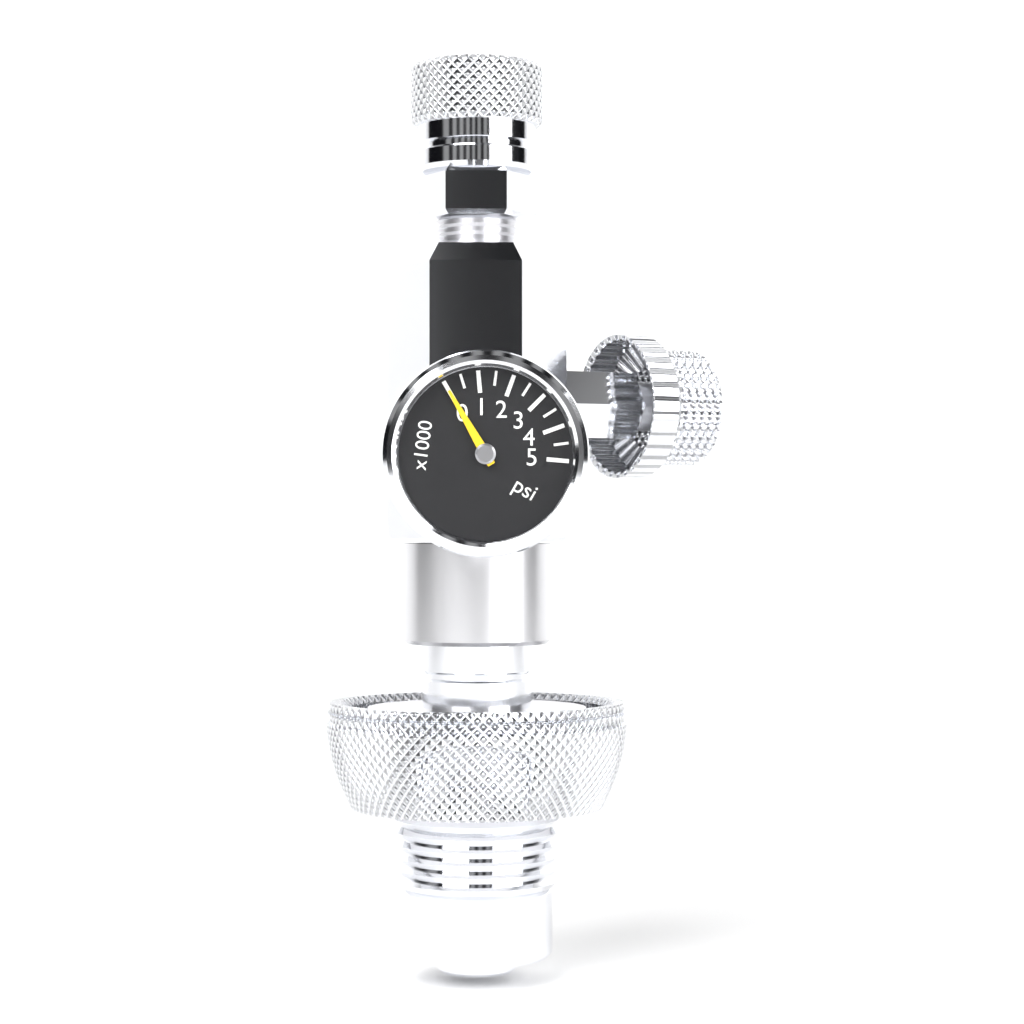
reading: 0 psi
